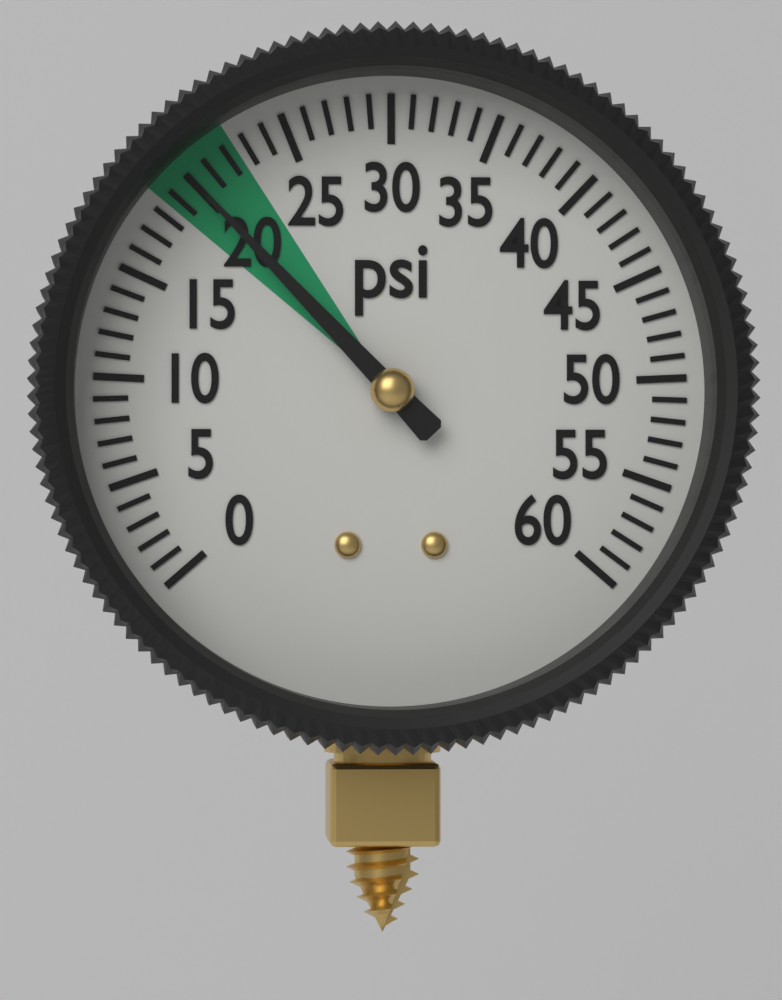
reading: 20 psi
